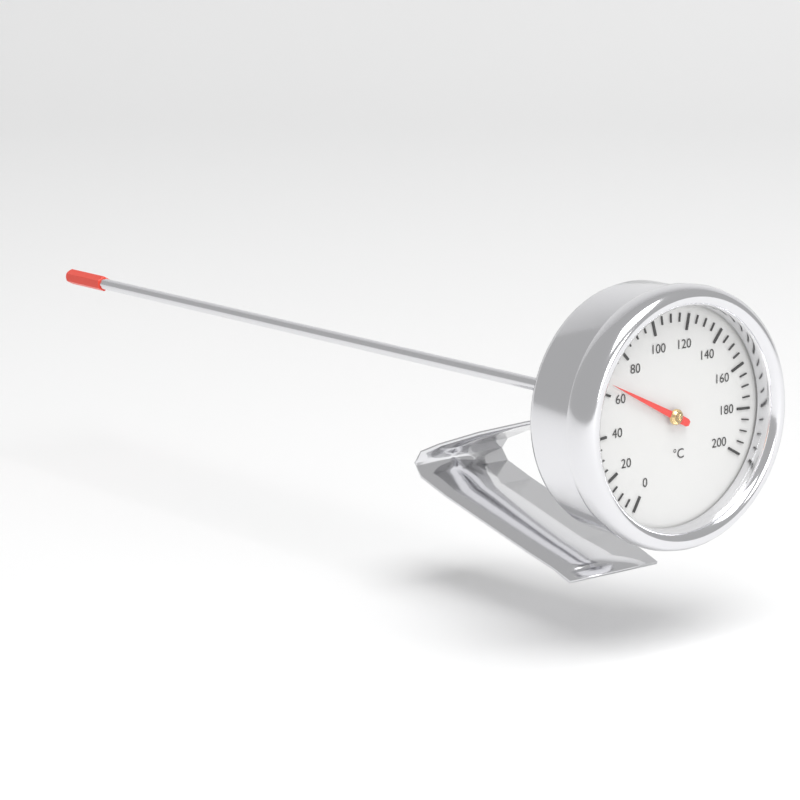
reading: 65 °C
